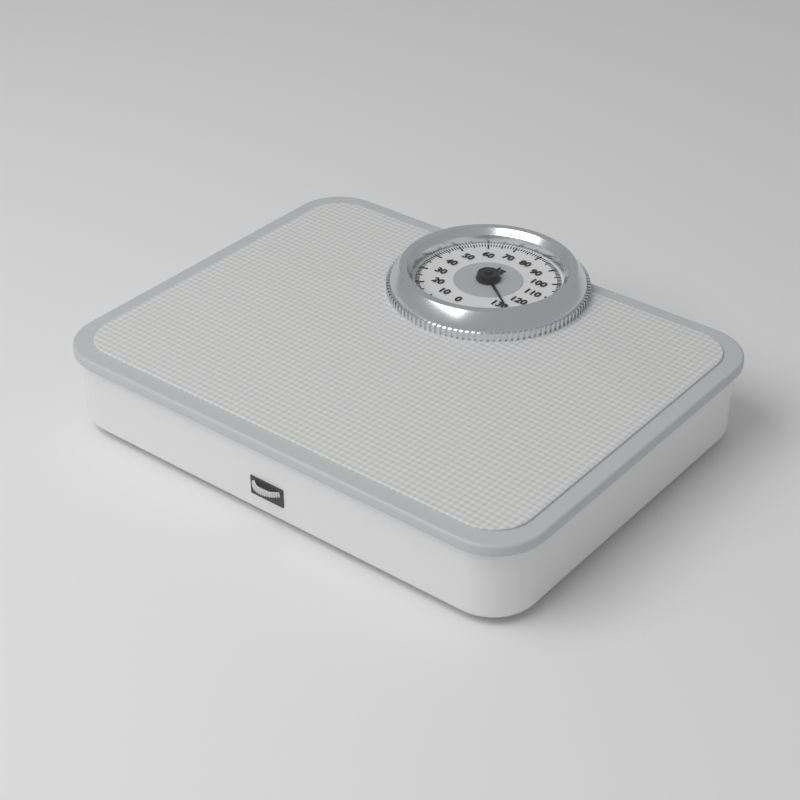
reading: 128 kg
